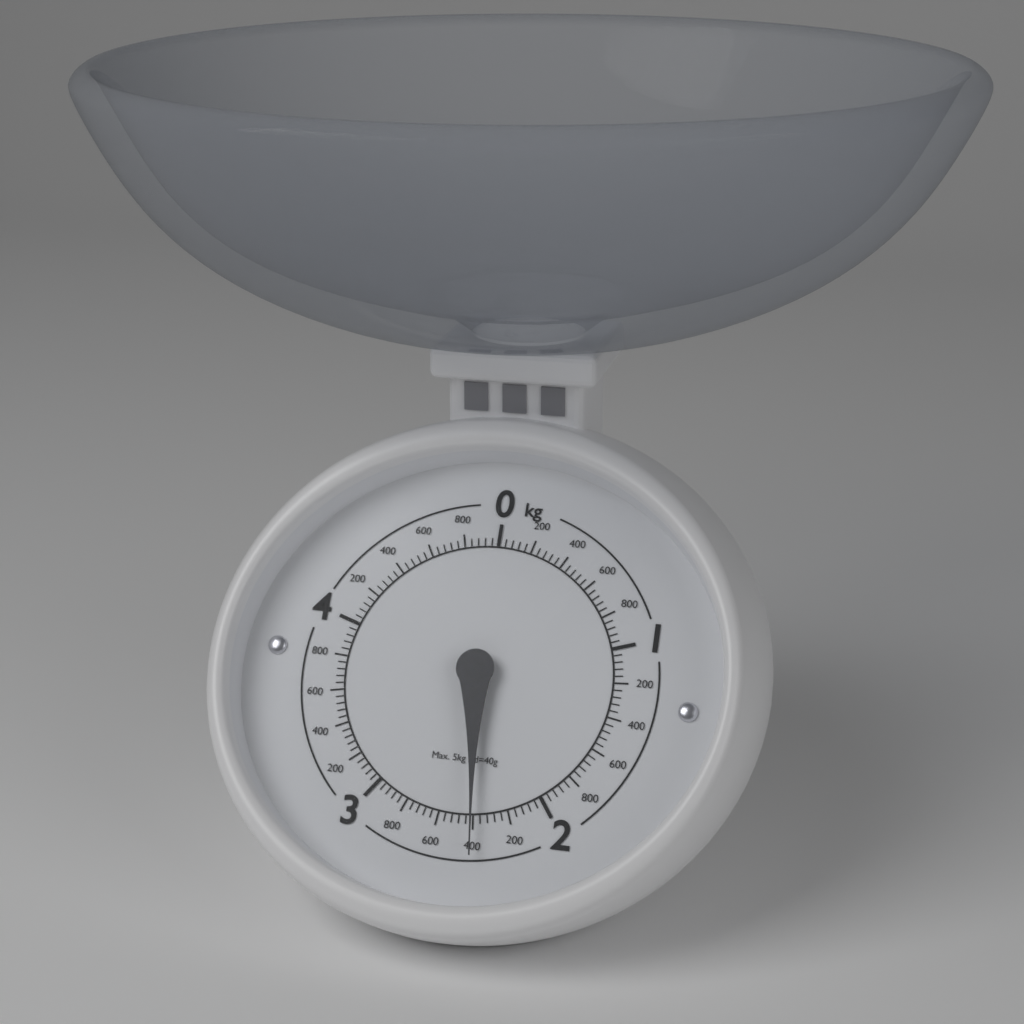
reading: 2.40 kg
